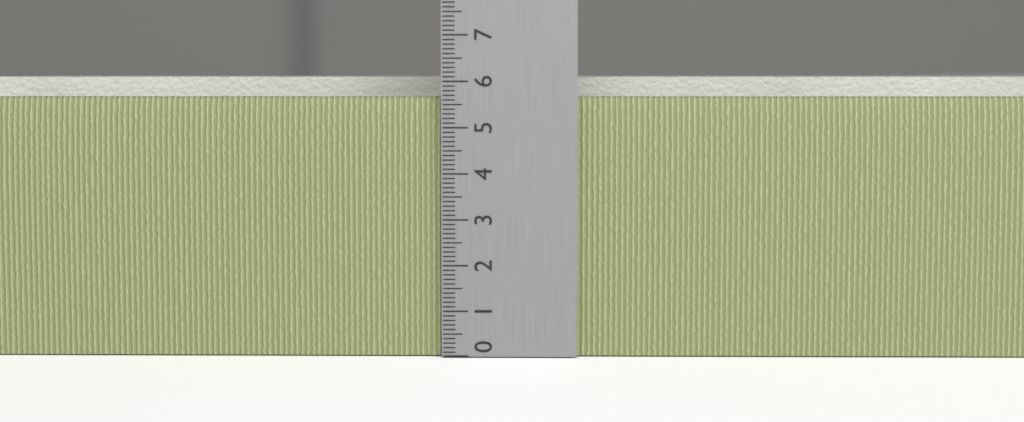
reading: 6.1 (no unit)
